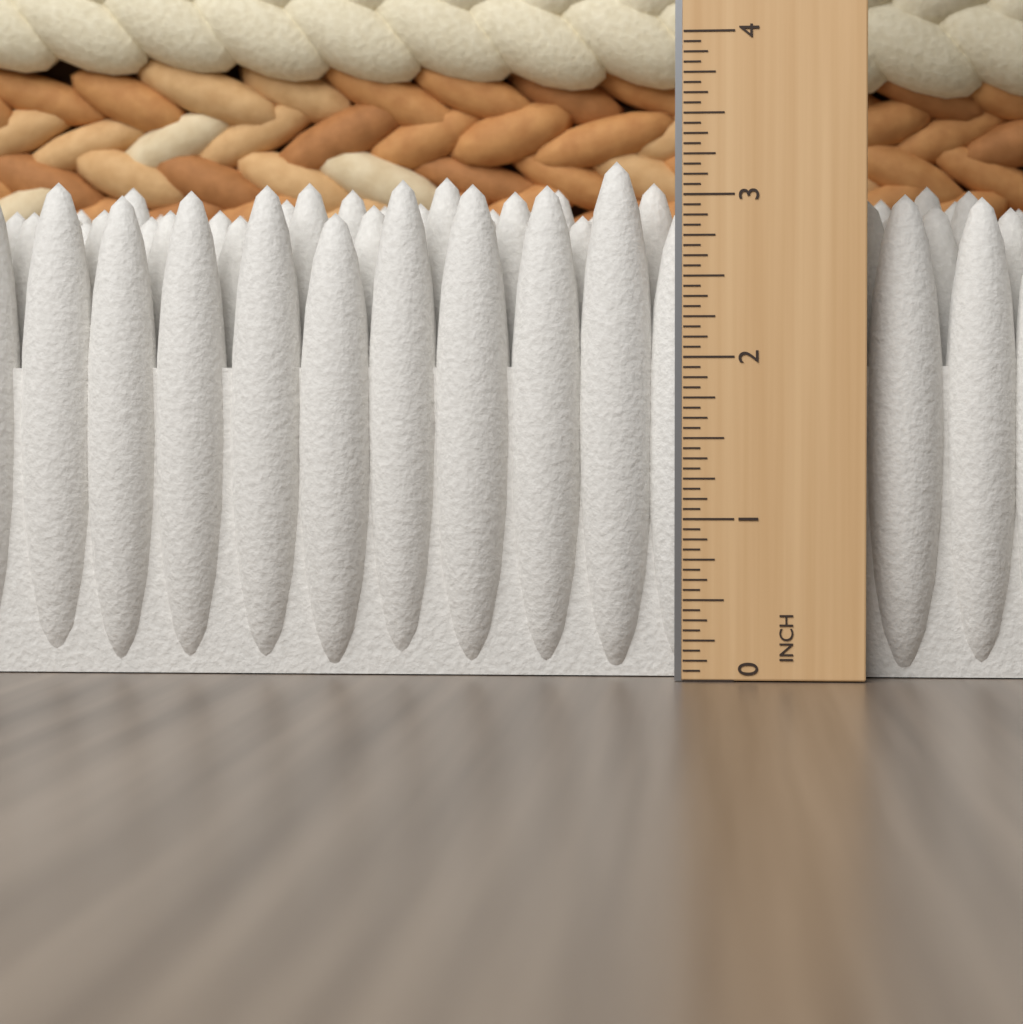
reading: 3.2500 in
